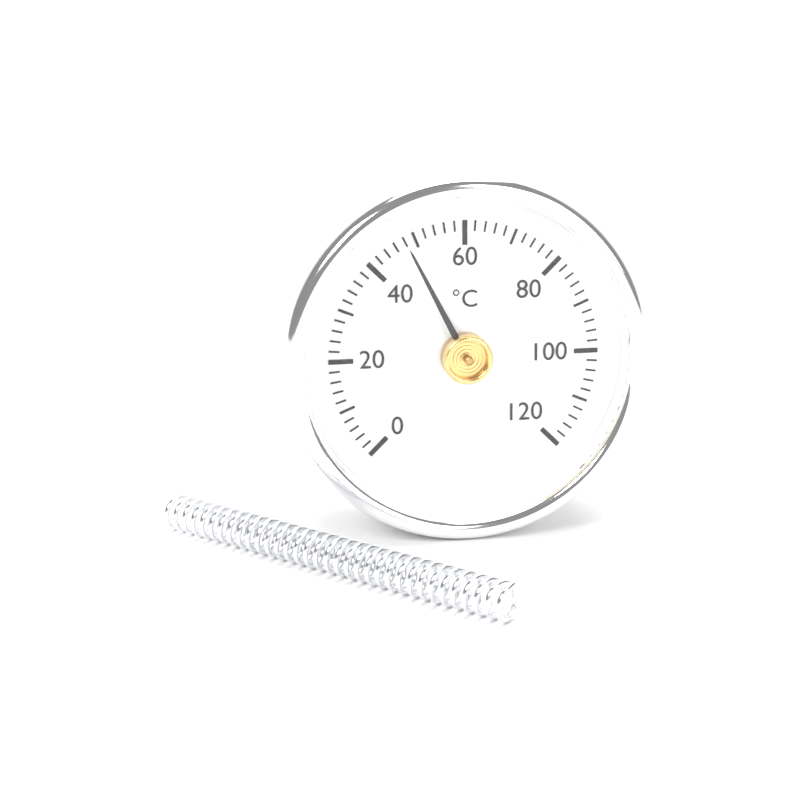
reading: 48 °C
